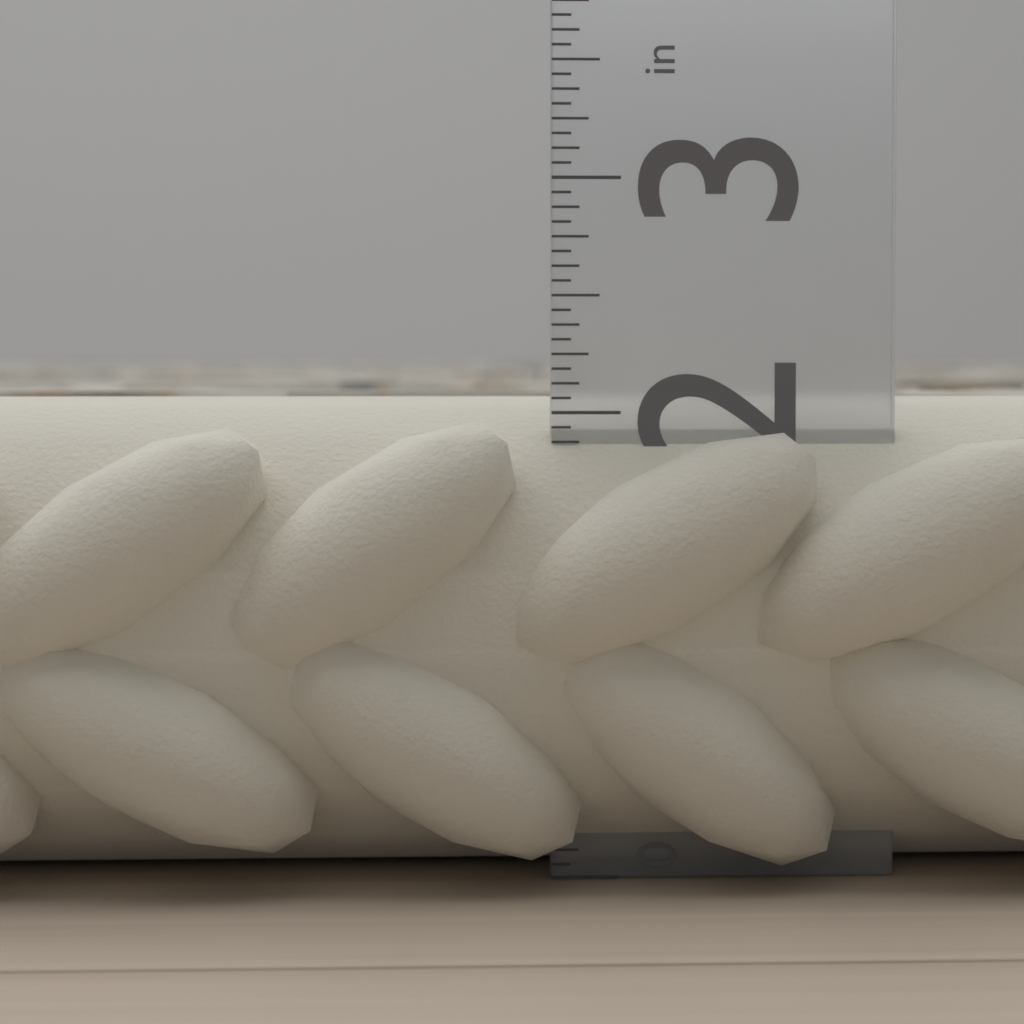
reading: 2.0625 in
